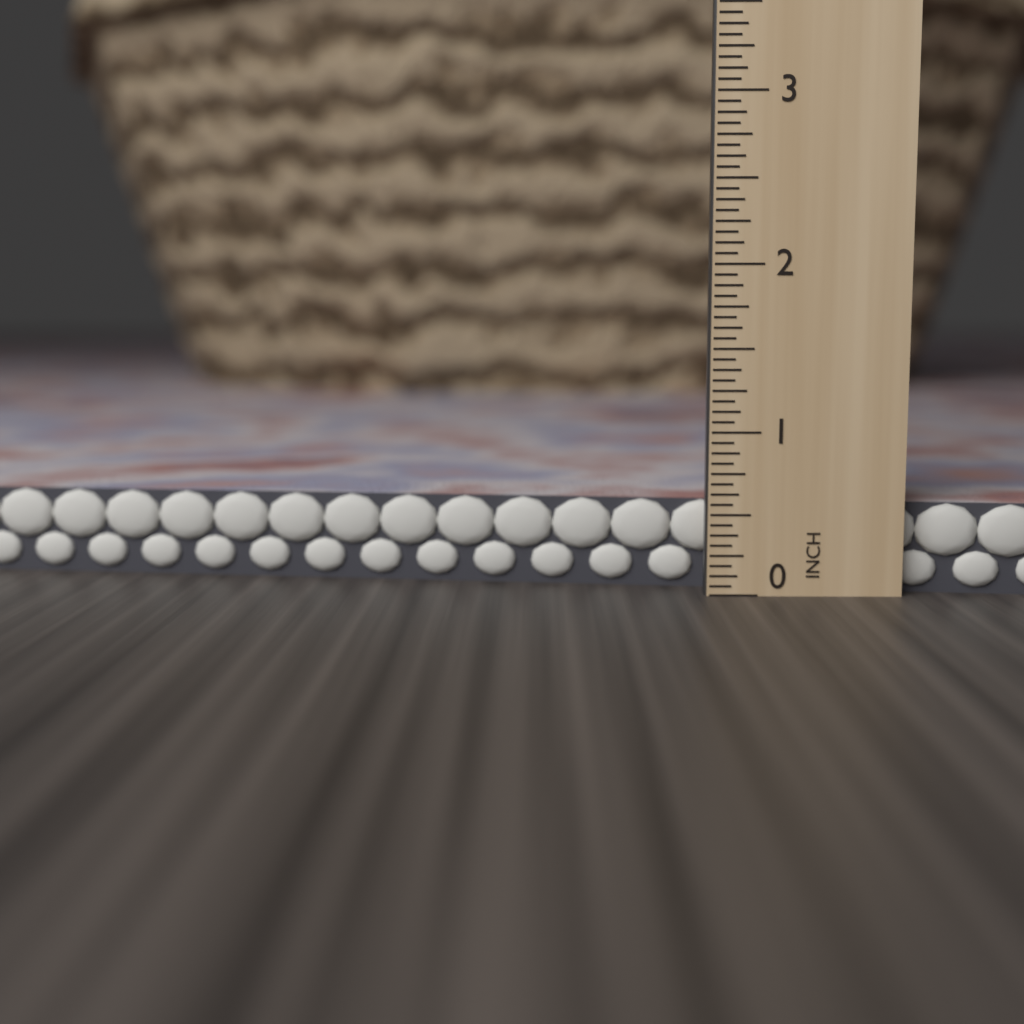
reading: 0.5625 in
